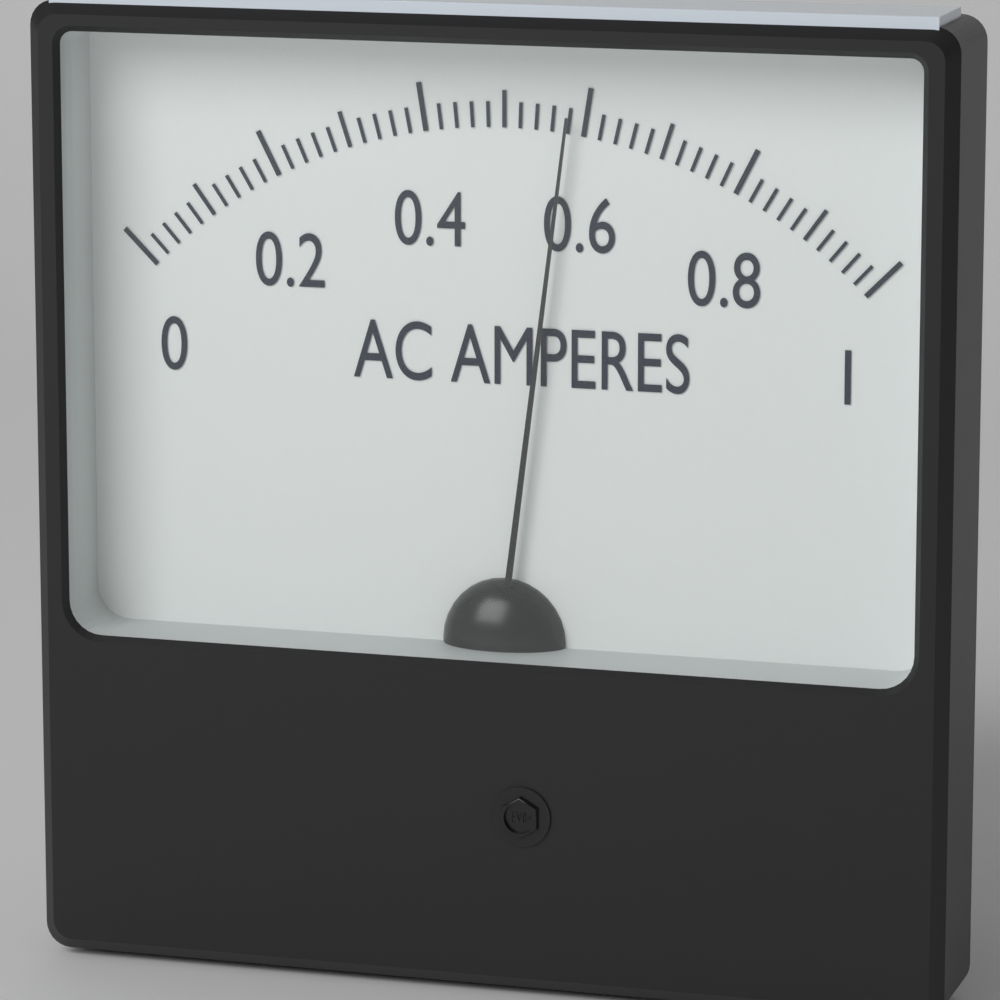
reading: 0.58 A
